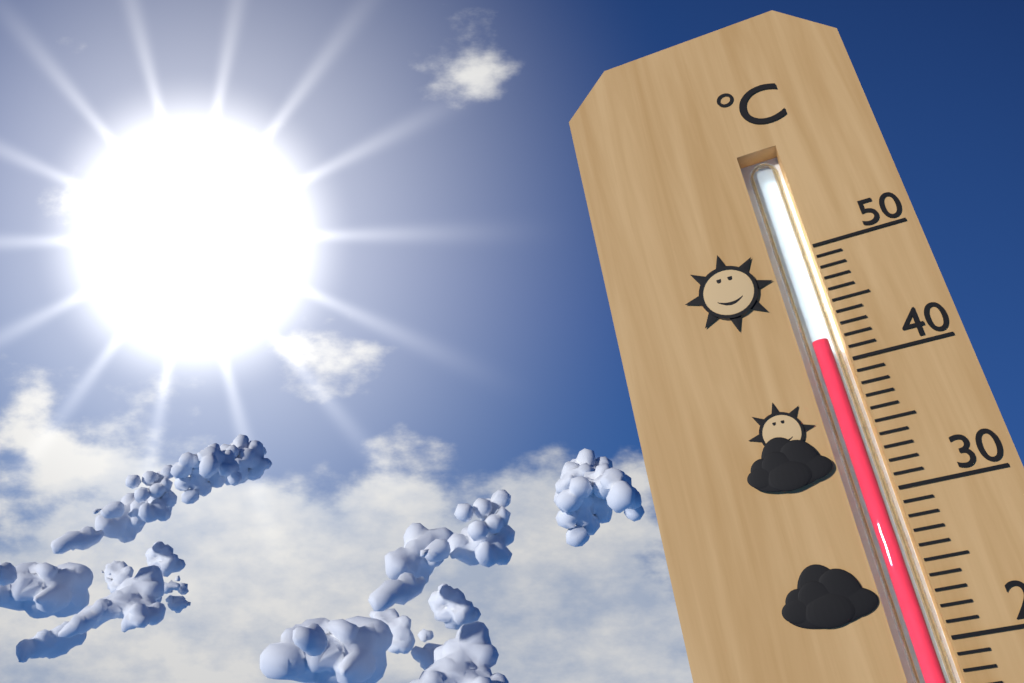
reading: 42 °C
